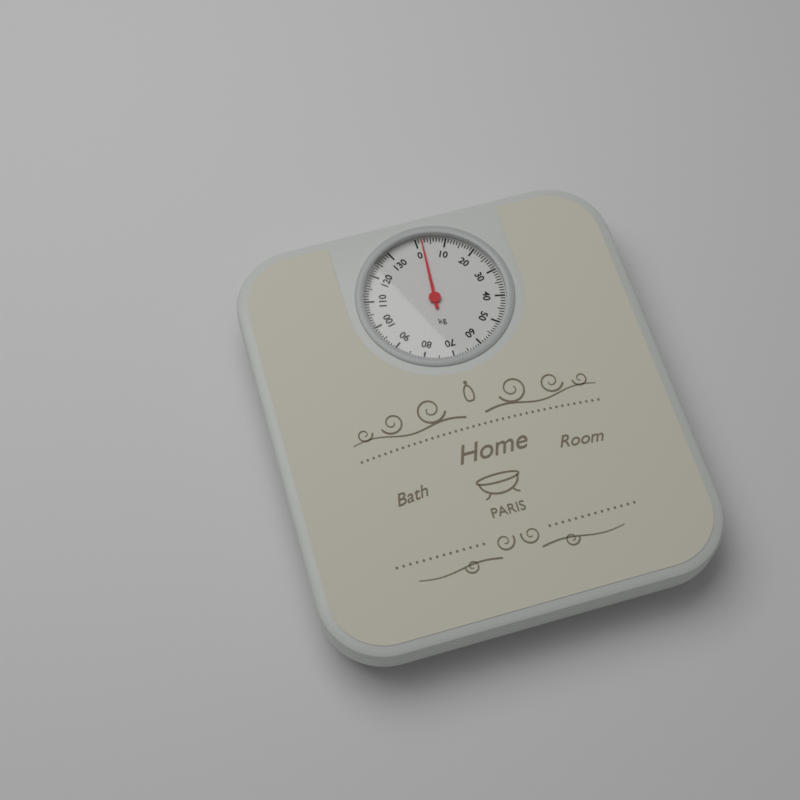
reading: 2 kg
